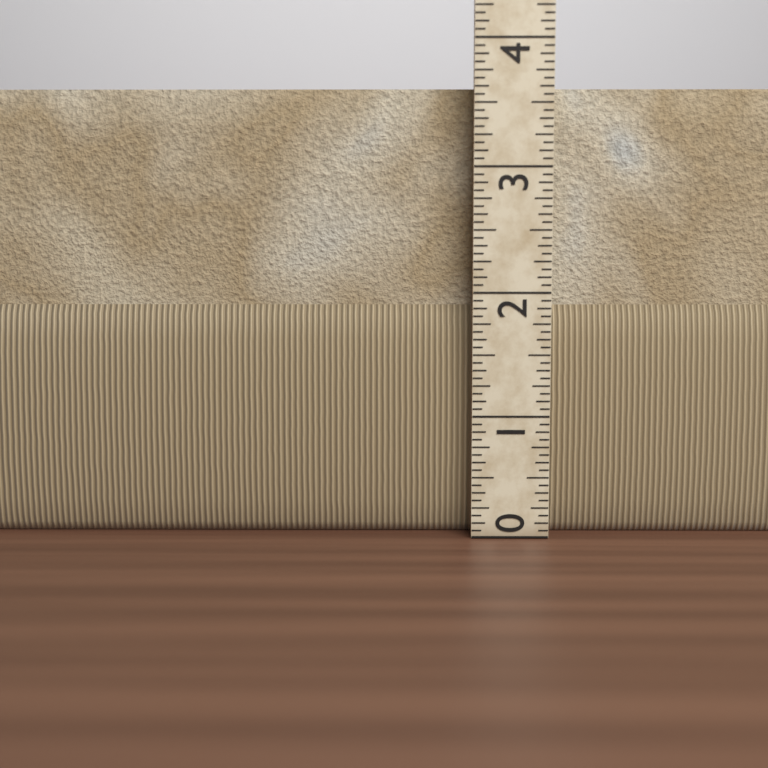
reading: 3.6250 (no unit)
